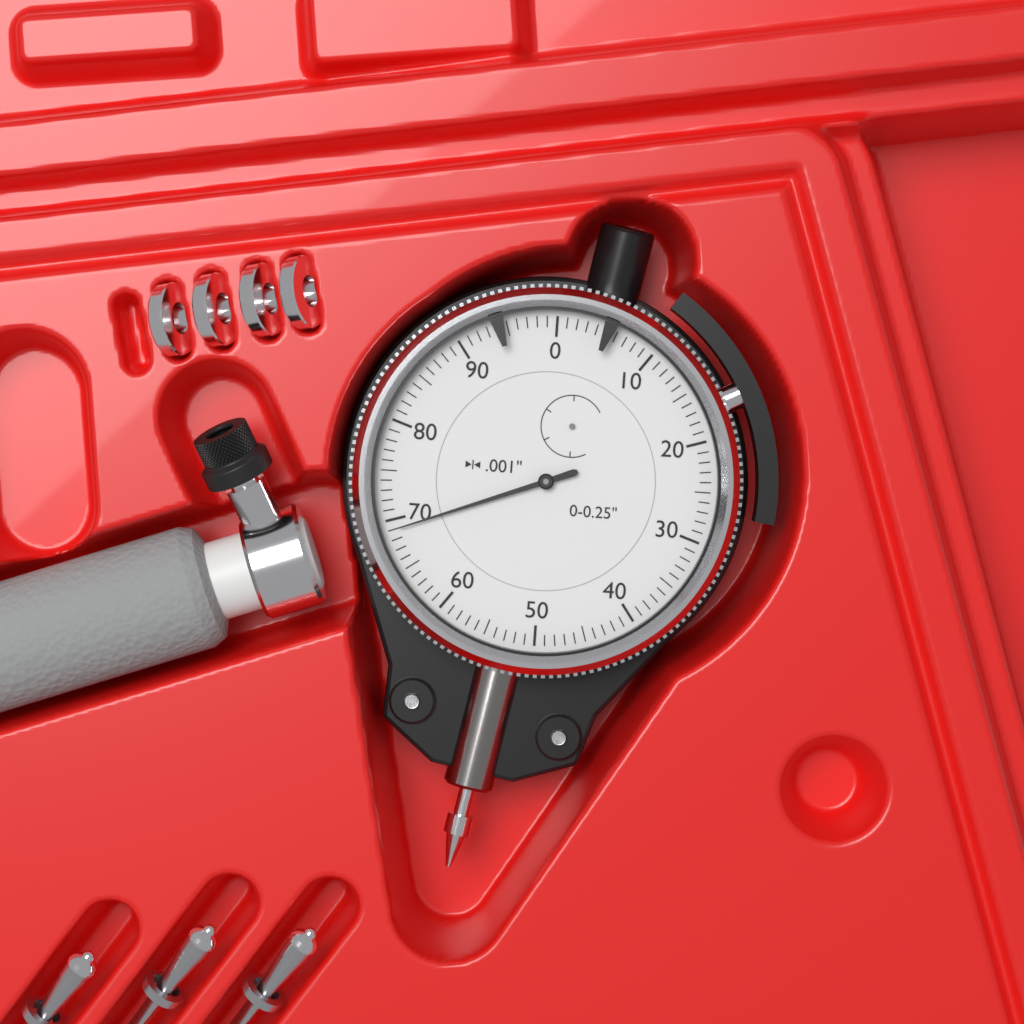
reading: 0.069 in
